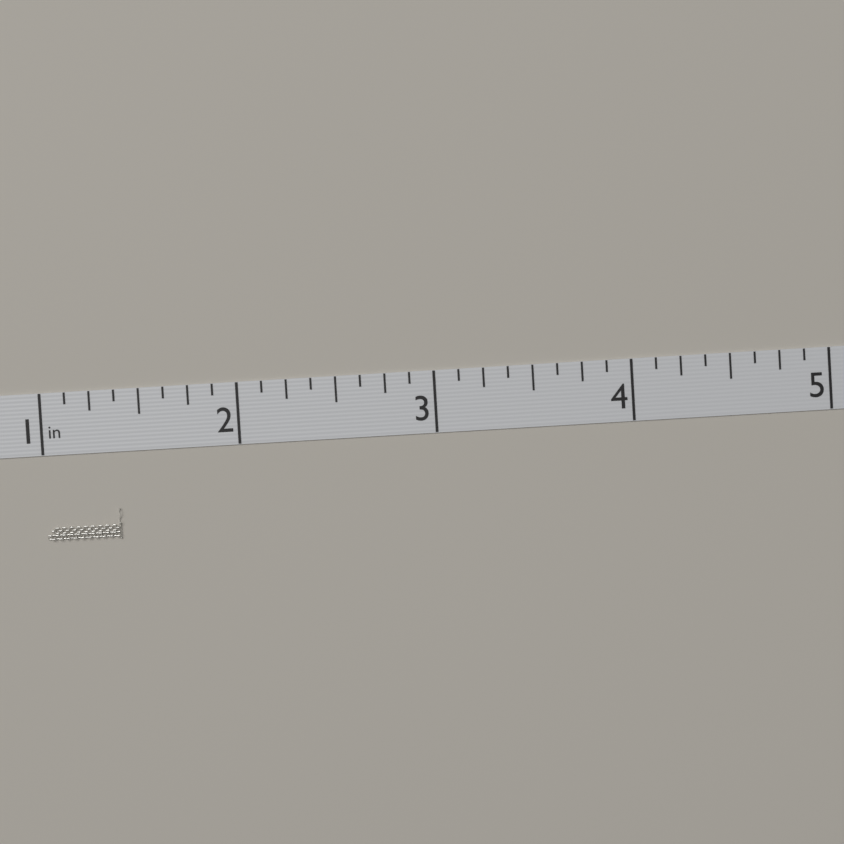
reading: 1.375 in
